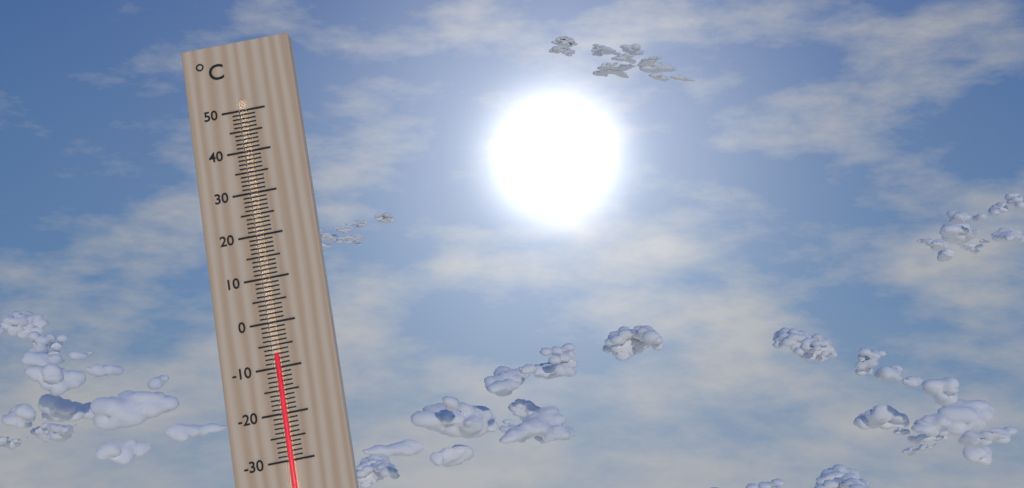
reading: -7 °C
